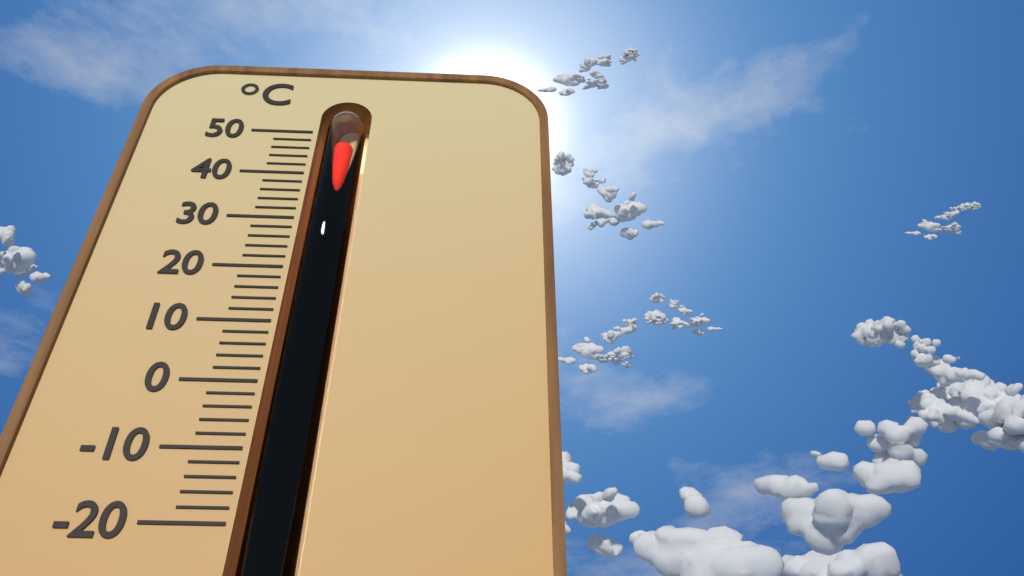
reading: 48 °C
